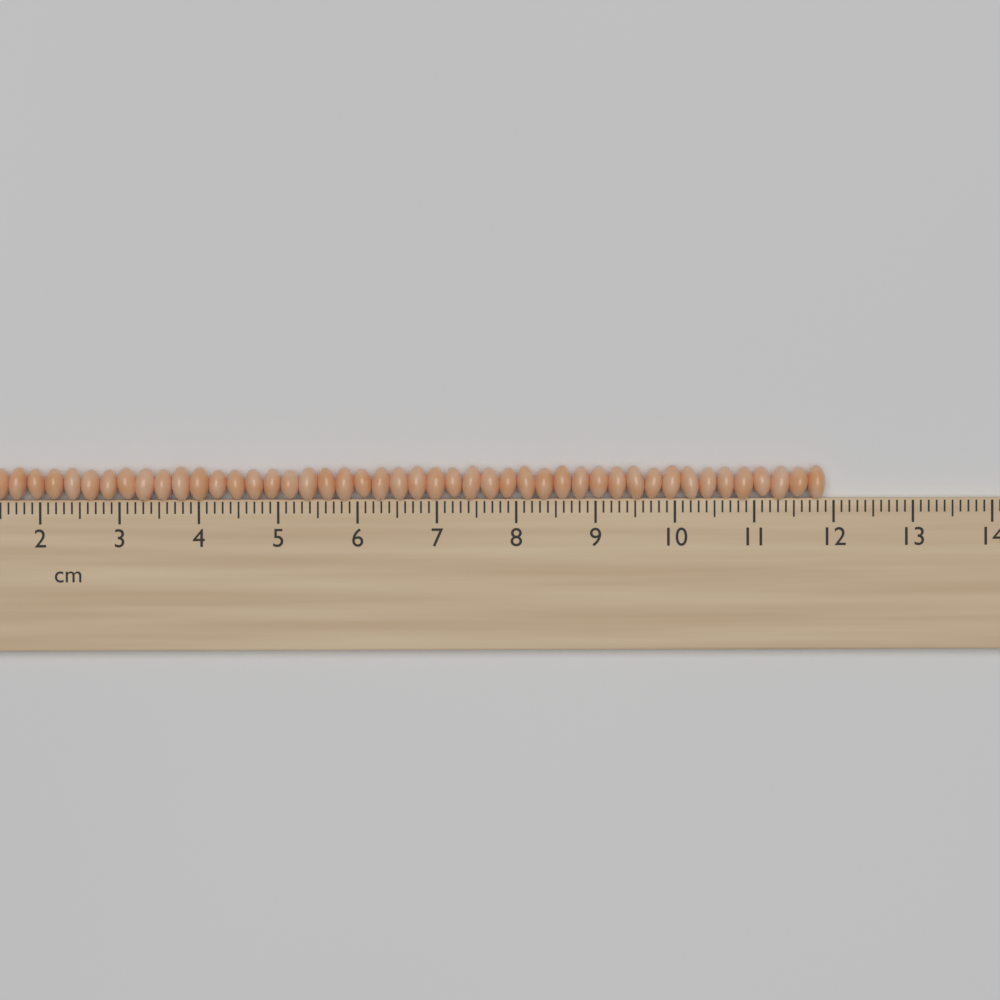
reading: 11.9 cm
